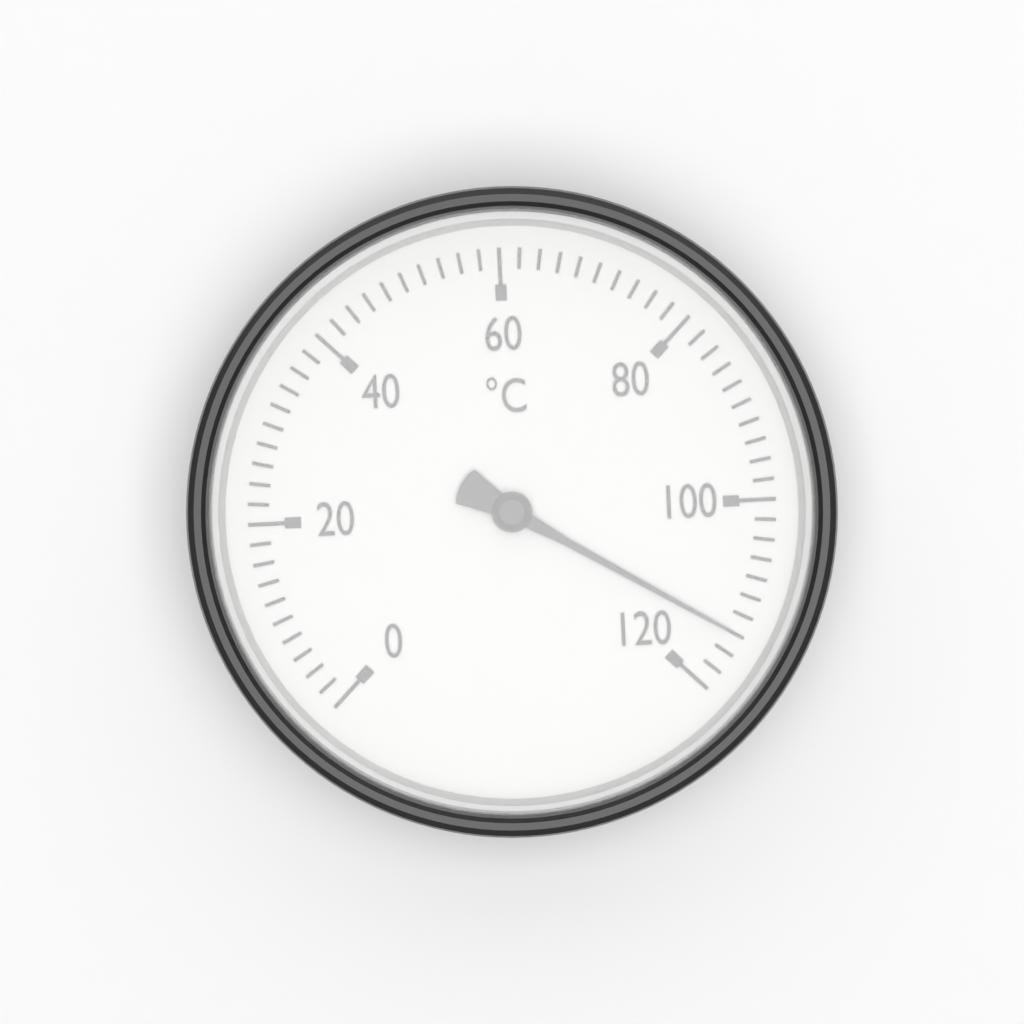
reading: 114 °C
